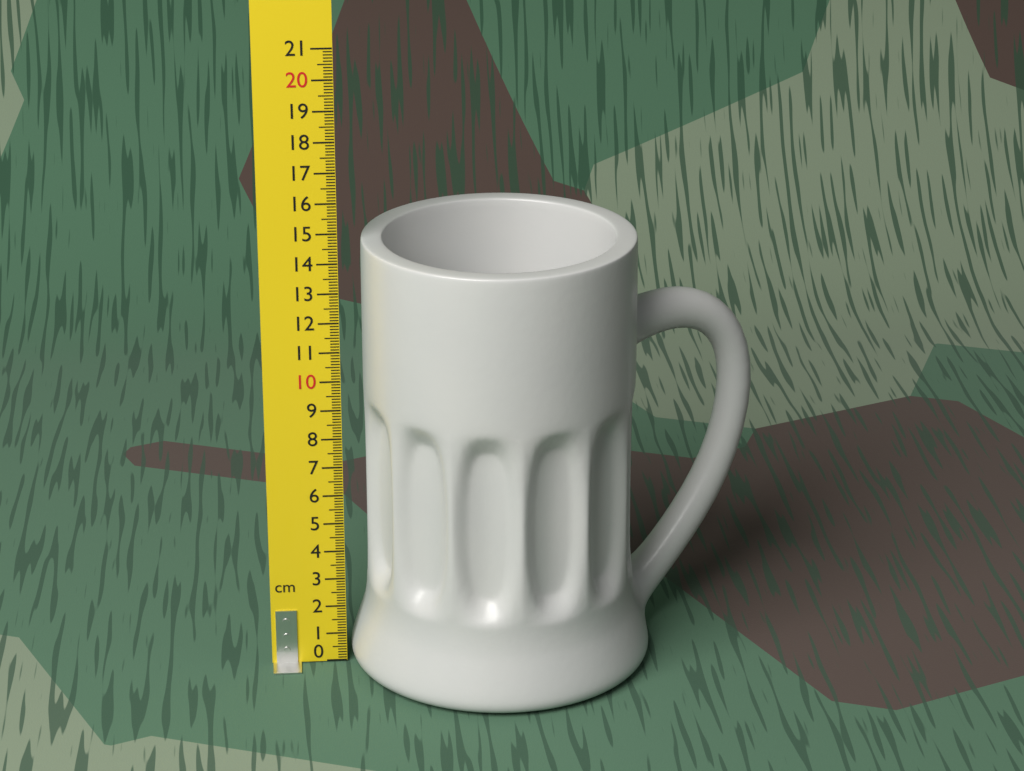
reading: 14.7 cm
